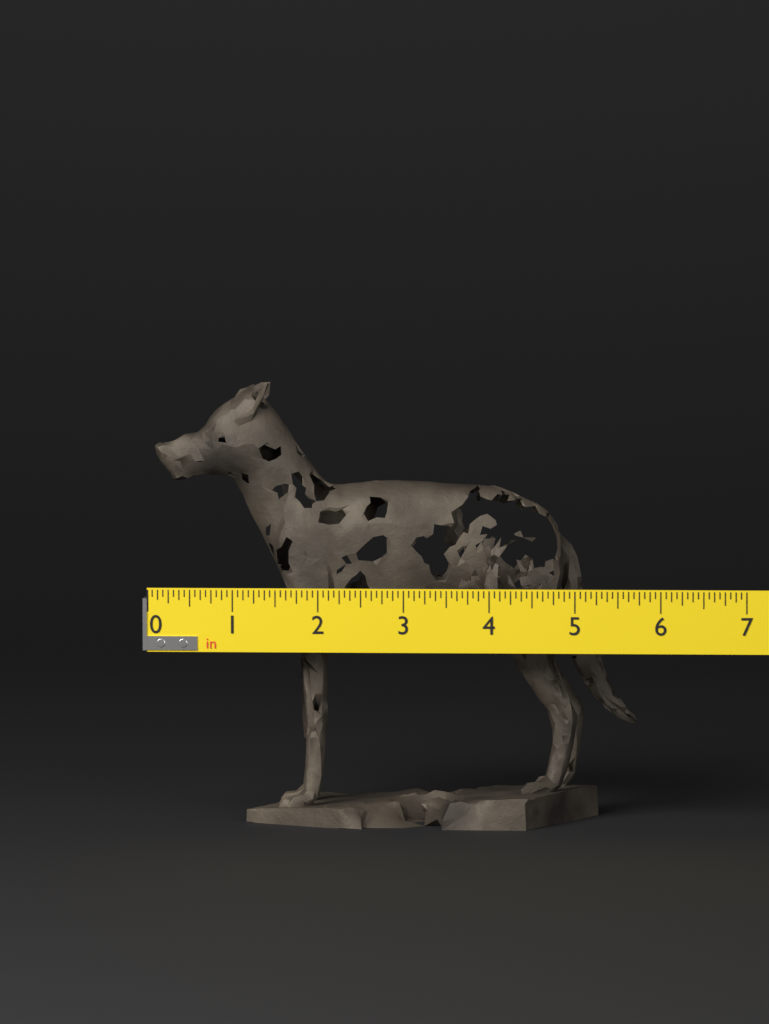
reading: 5.6875 in
